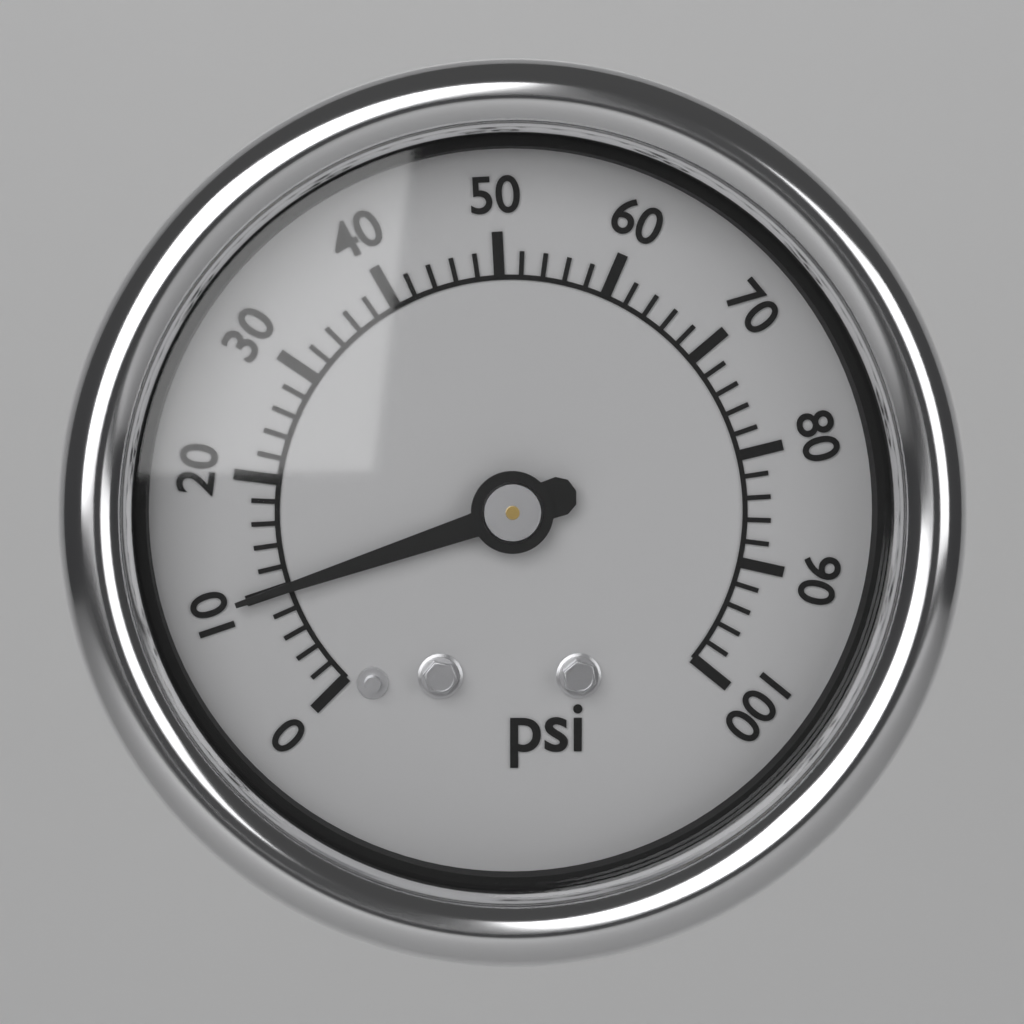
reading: 10 psi
